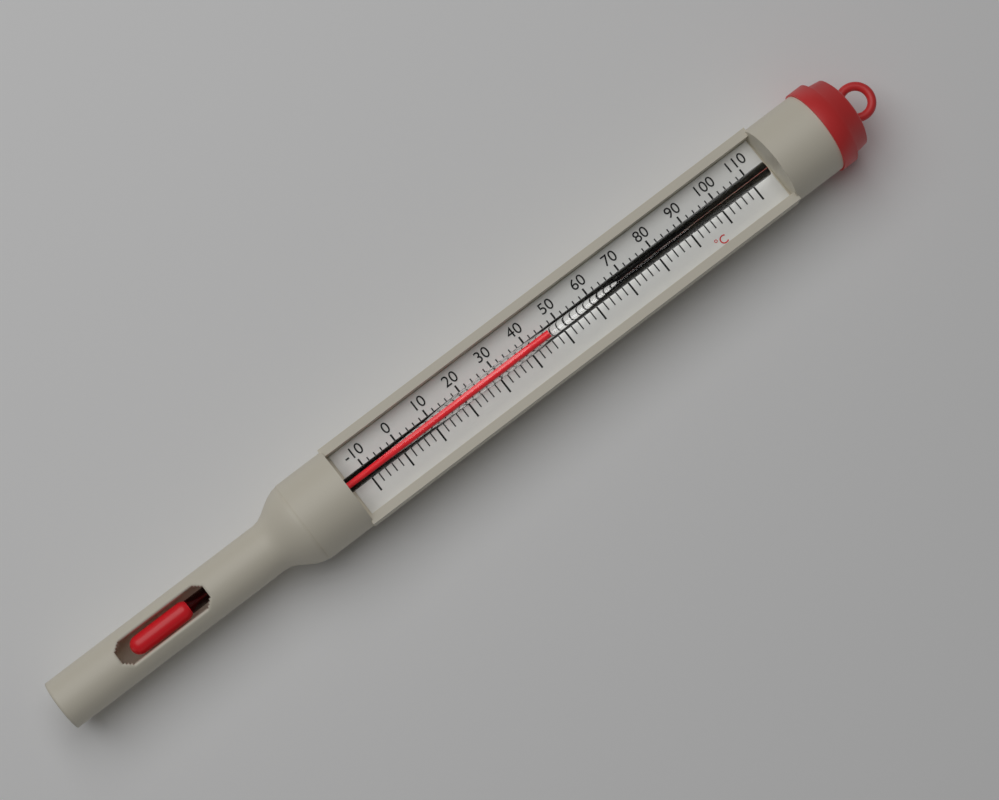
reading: 46 °C
